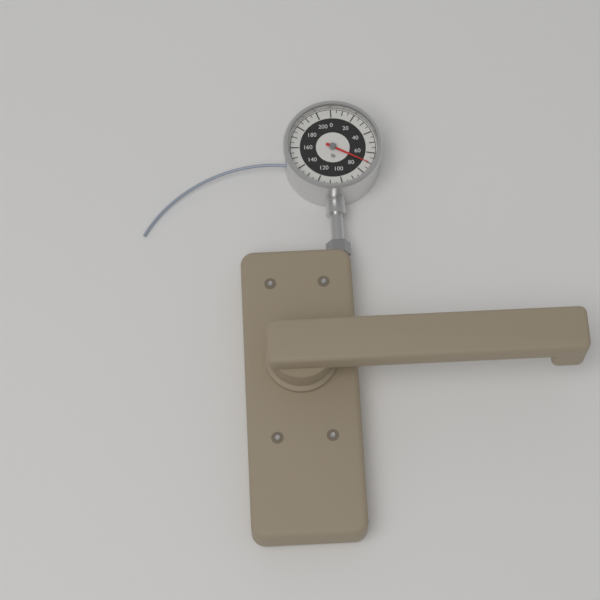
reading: 70 lb
